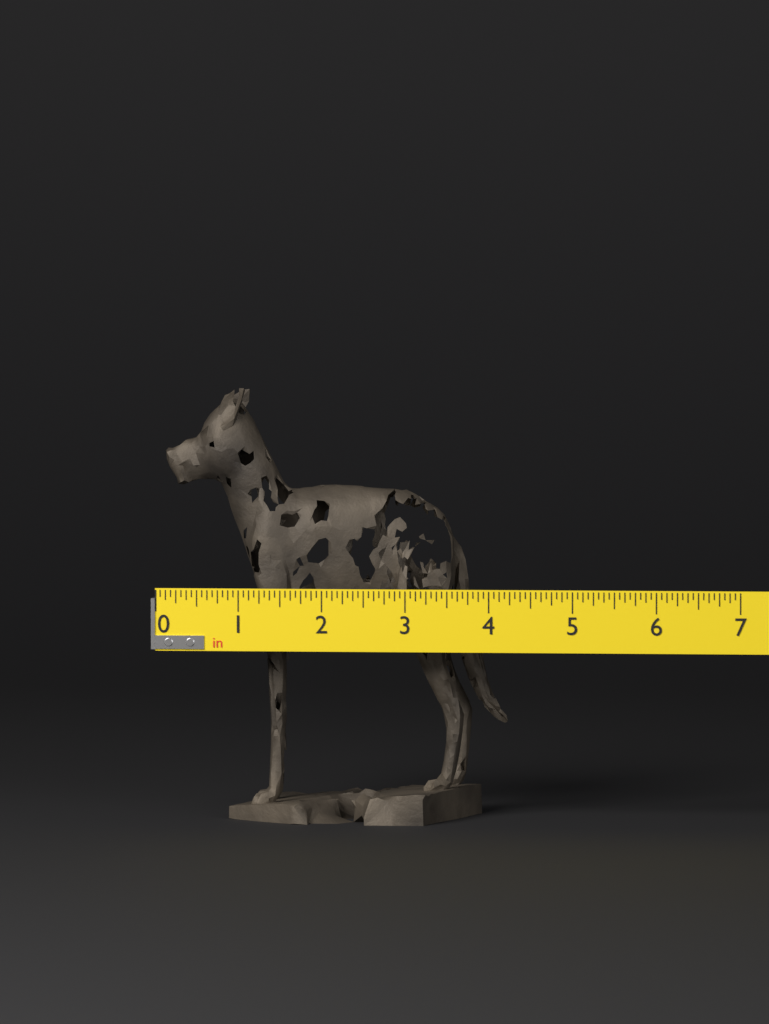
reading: 4.1250 in
